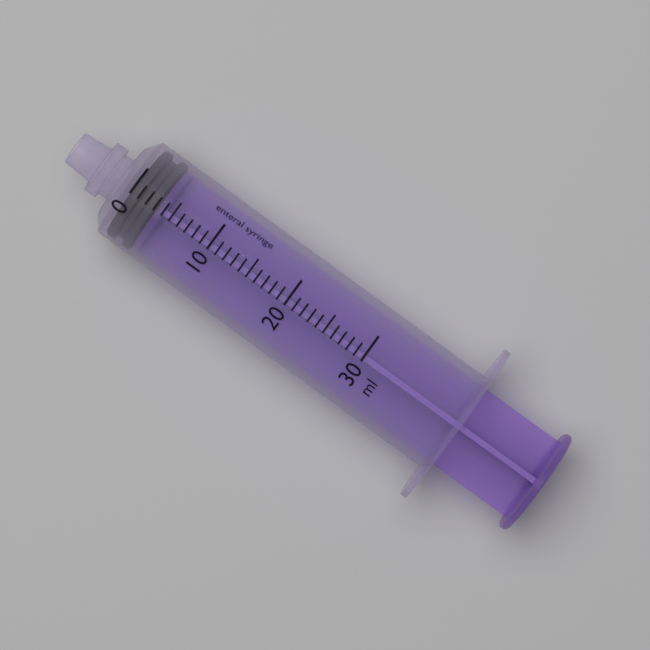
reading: 0 ml
